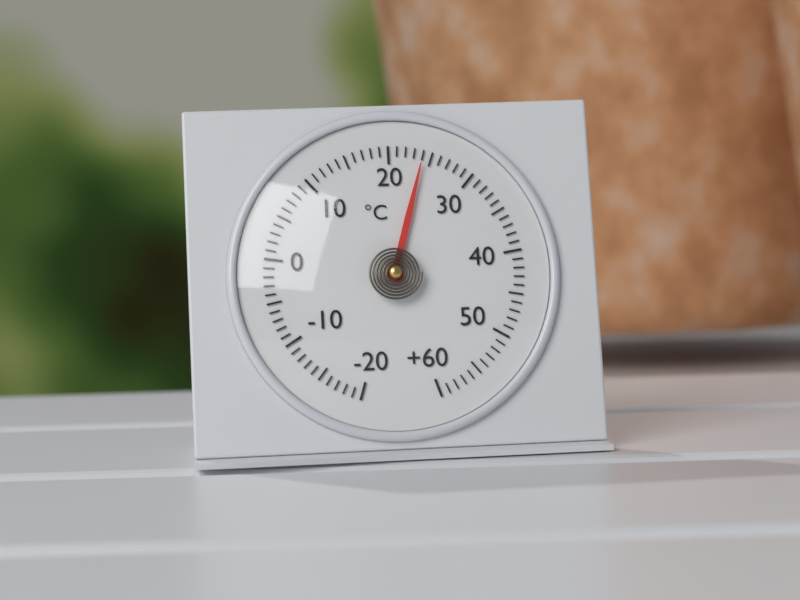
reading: 24 °C
